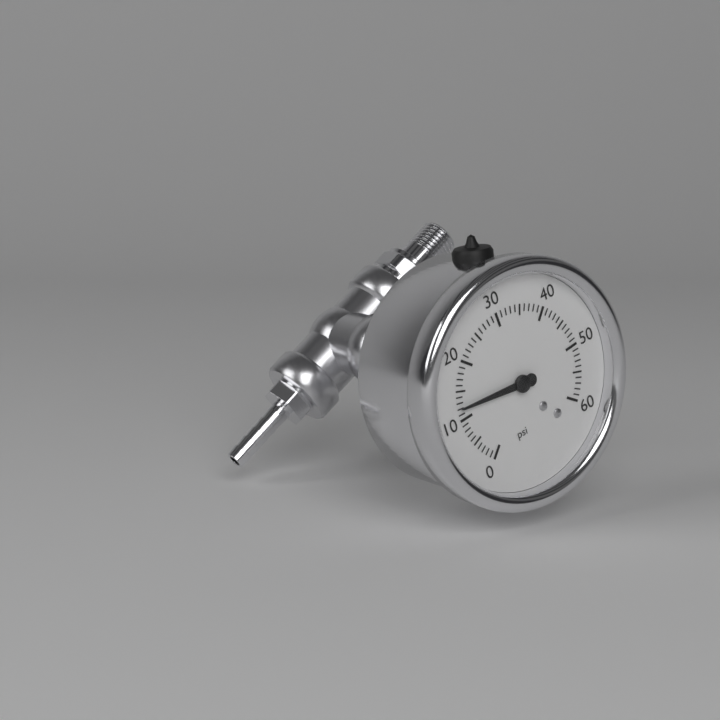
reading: 12 psi
